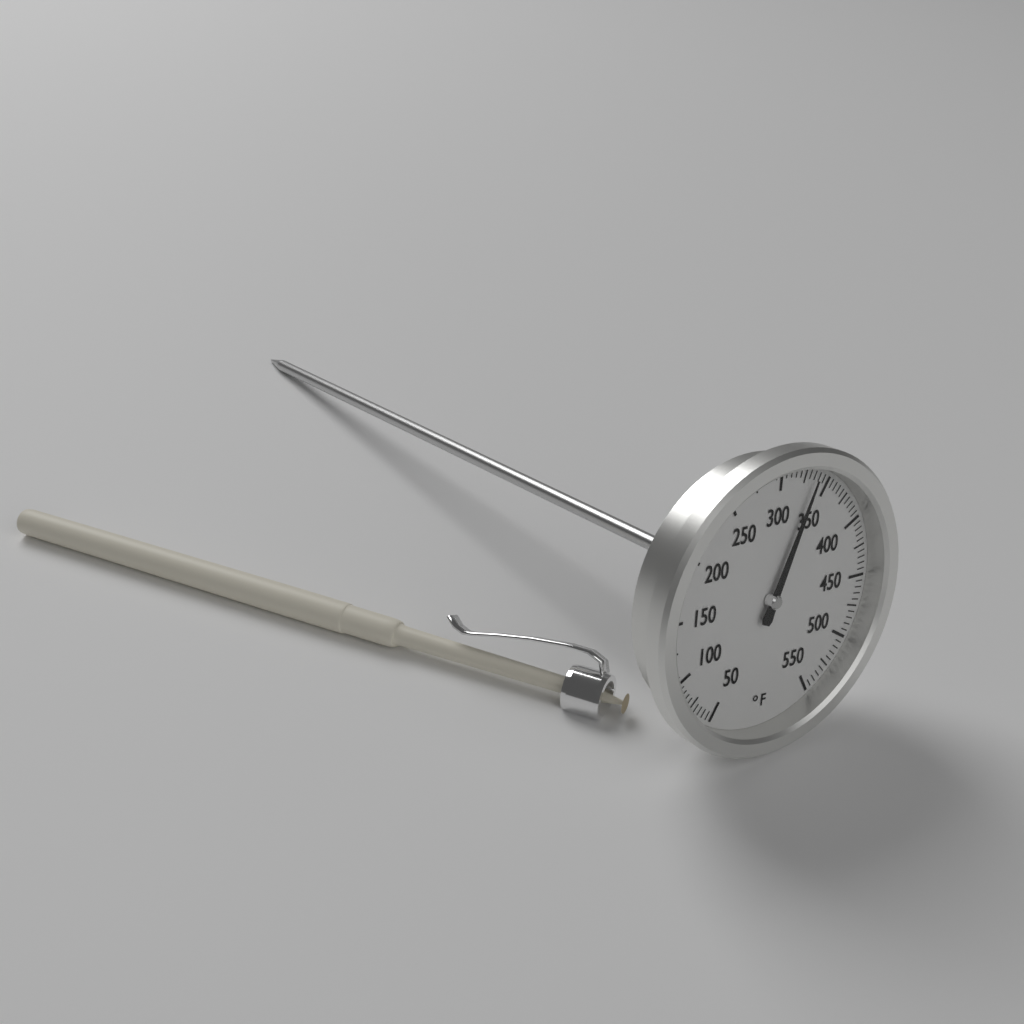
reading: 335 °F
